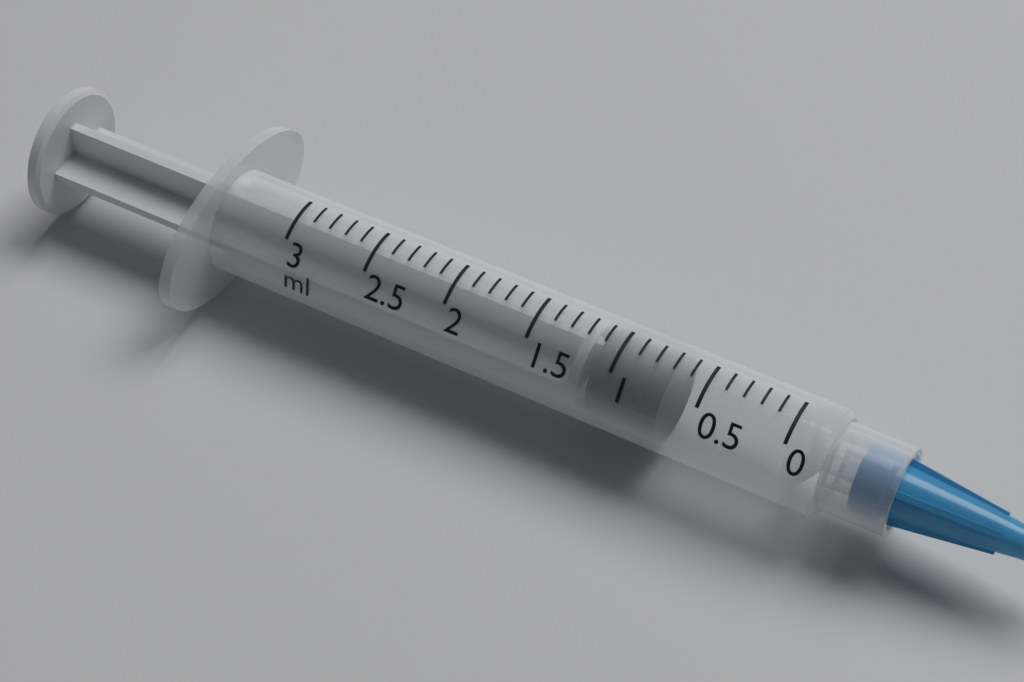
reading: 0.7 ml
